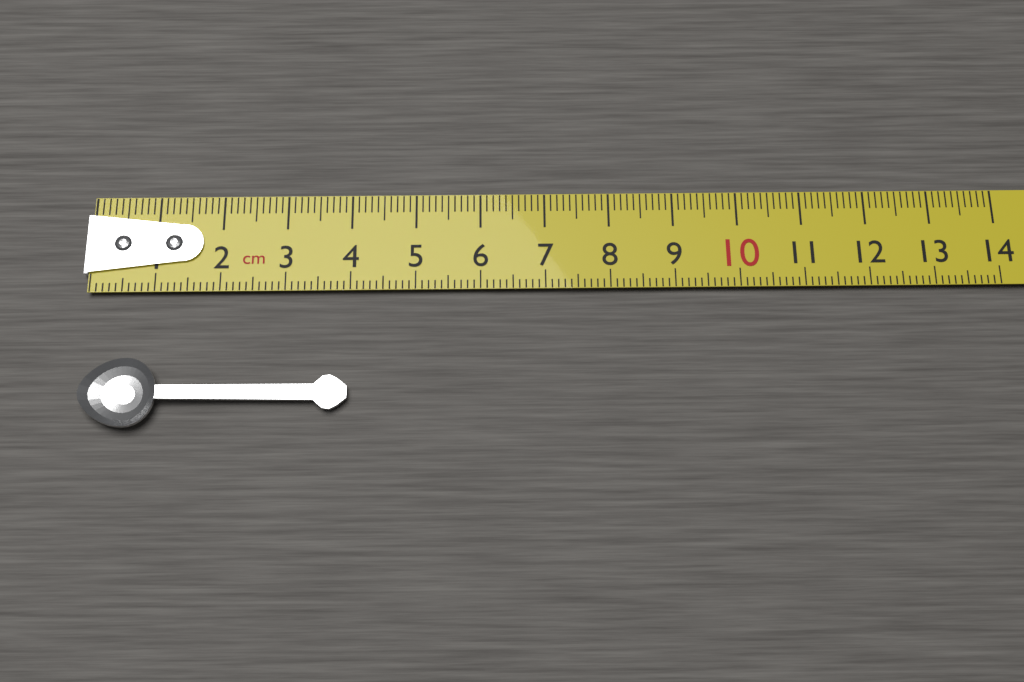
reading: 4.0 cm
